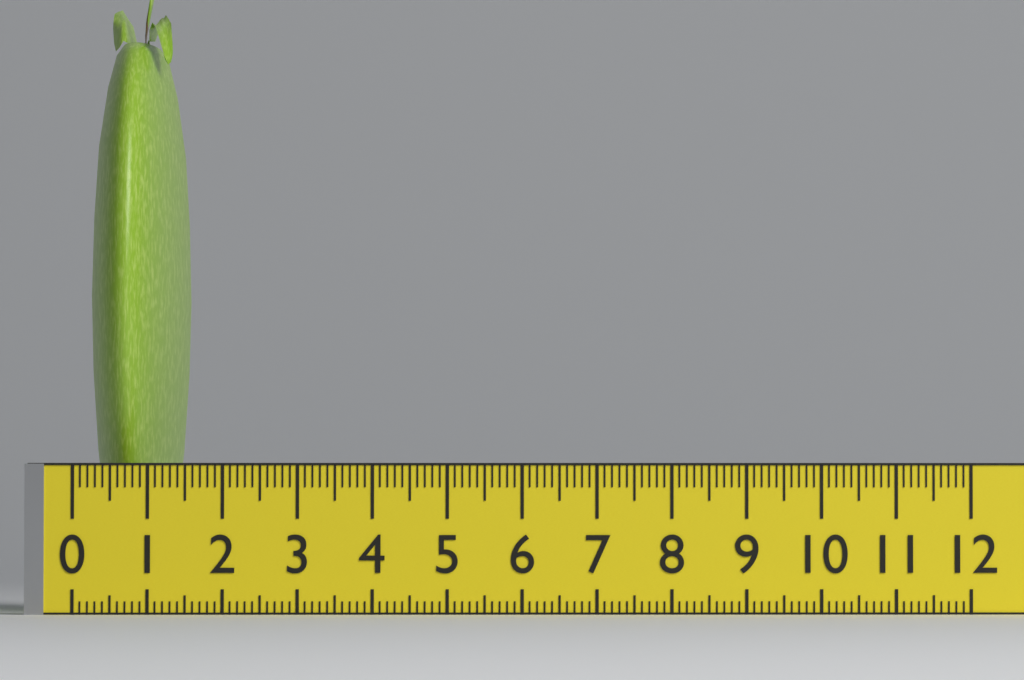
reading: 1.3 (no unit)
